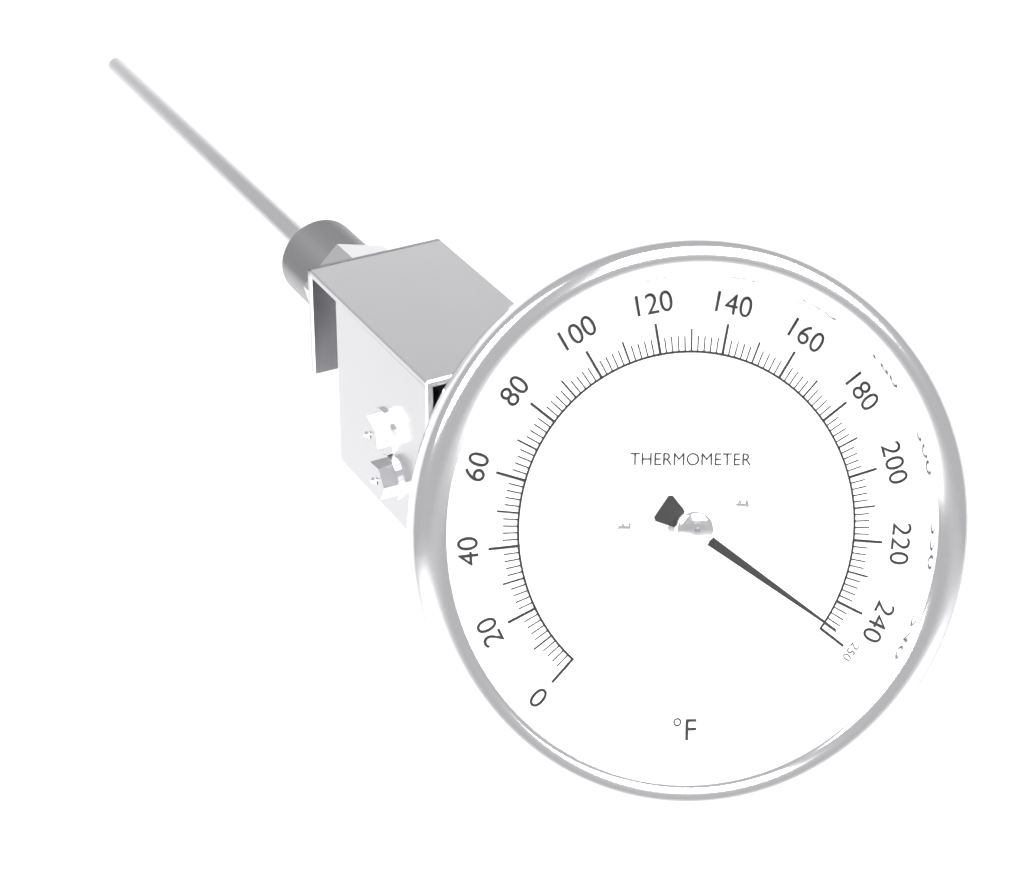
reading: 248 °F
